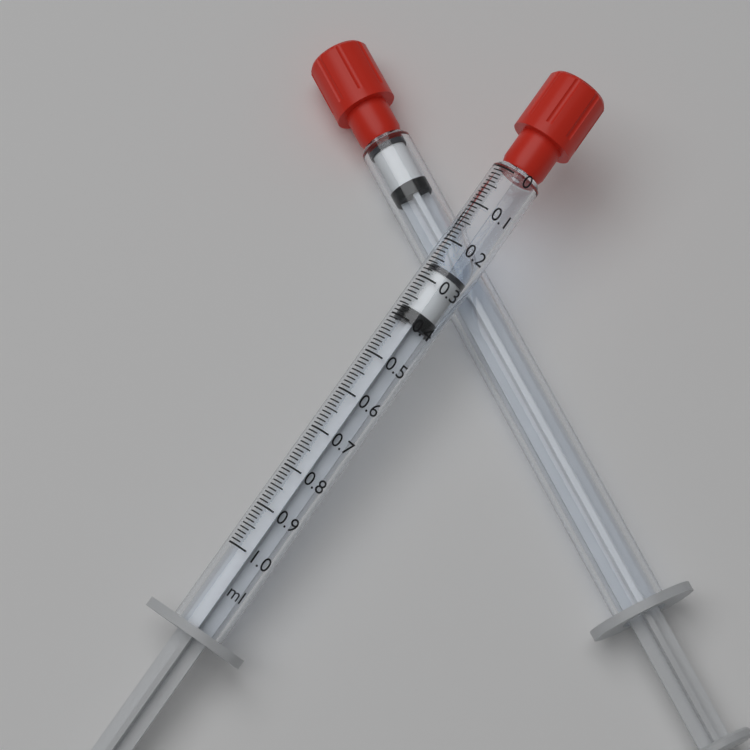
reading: 0.26 ml
